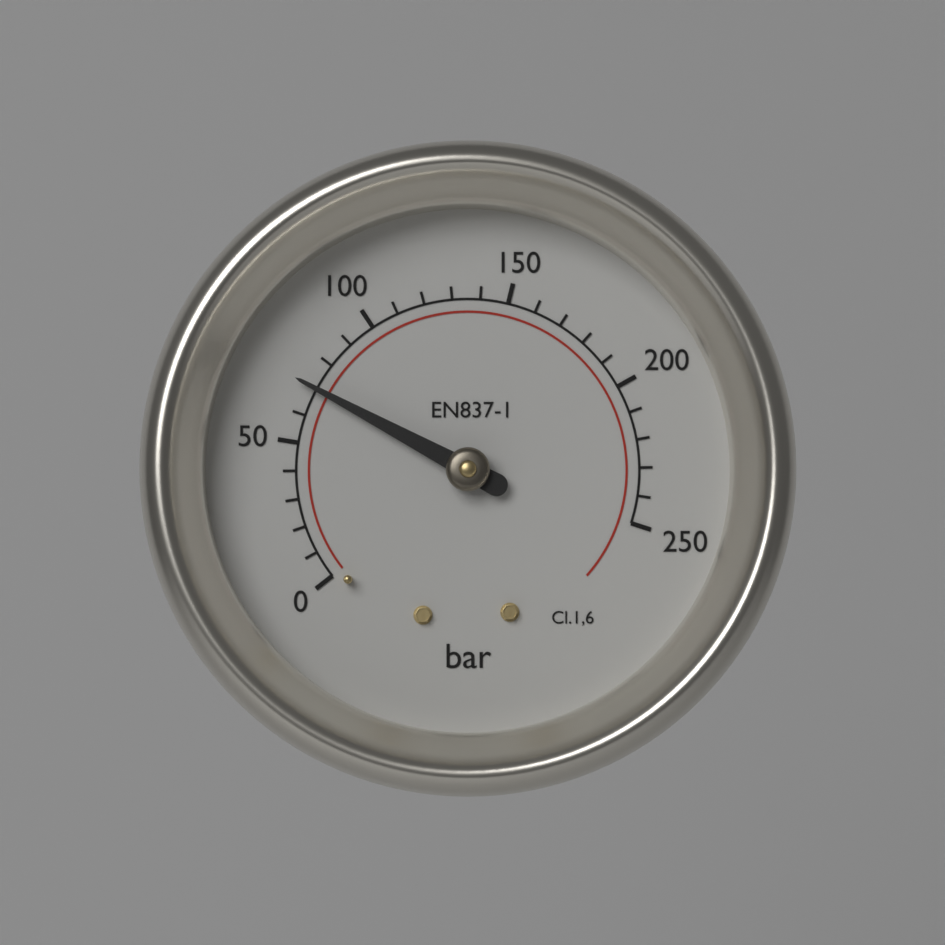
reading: 70 bar
